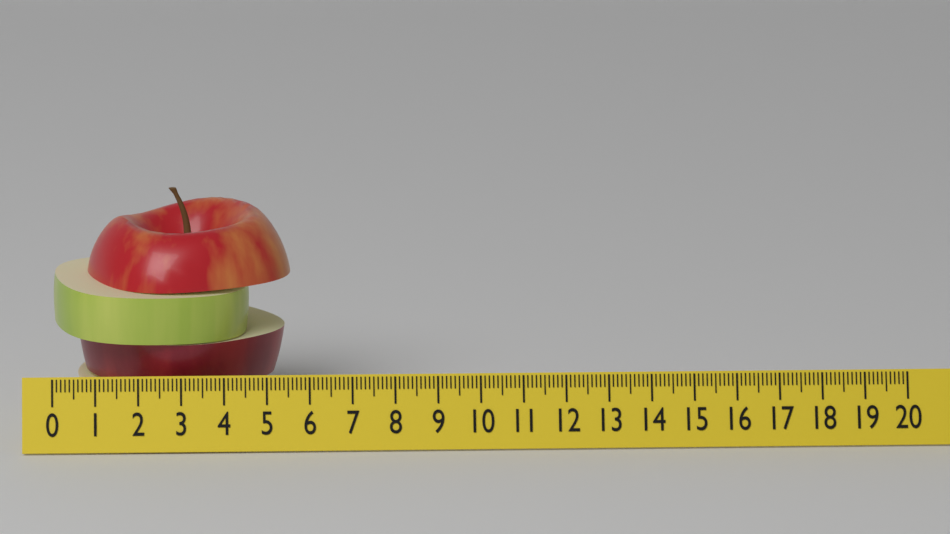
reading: 5.6 (no unit)
